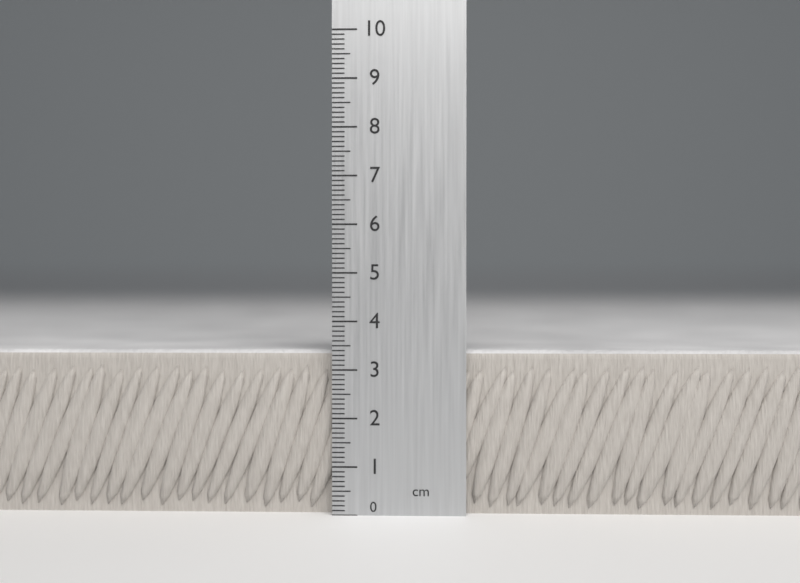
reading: 3.4 cm
